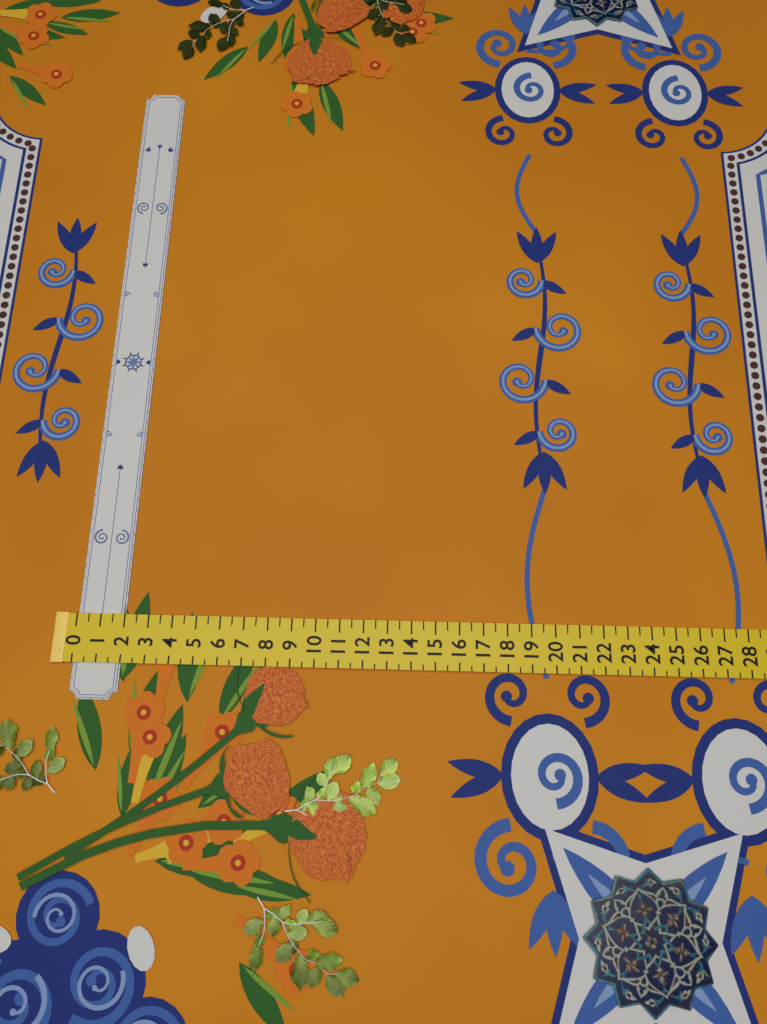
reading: 2.0 (no unit)
